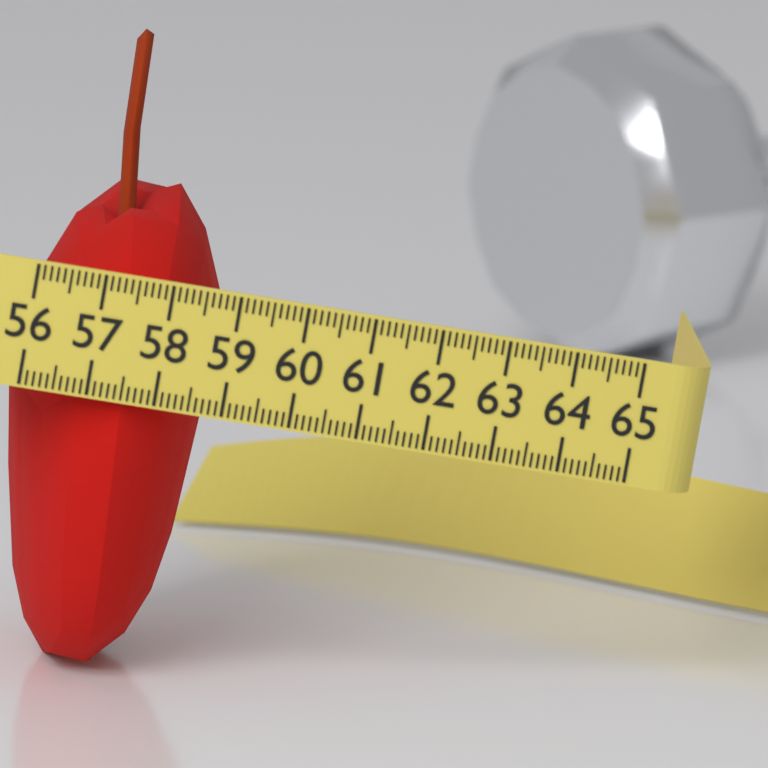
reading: 59.0 (no unit)
